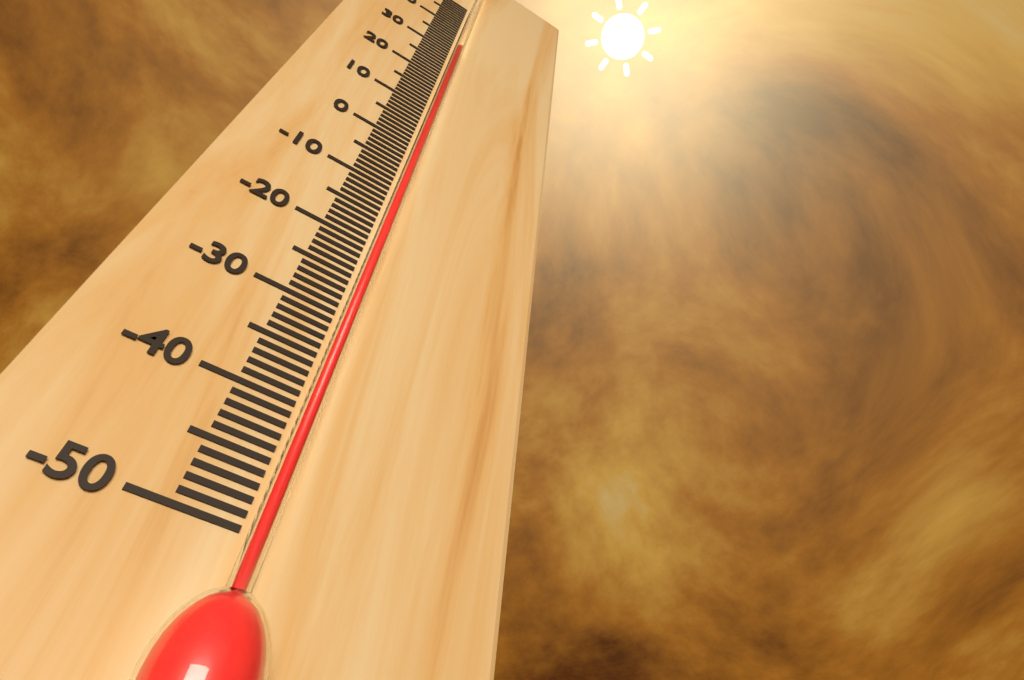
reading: 31 °C
